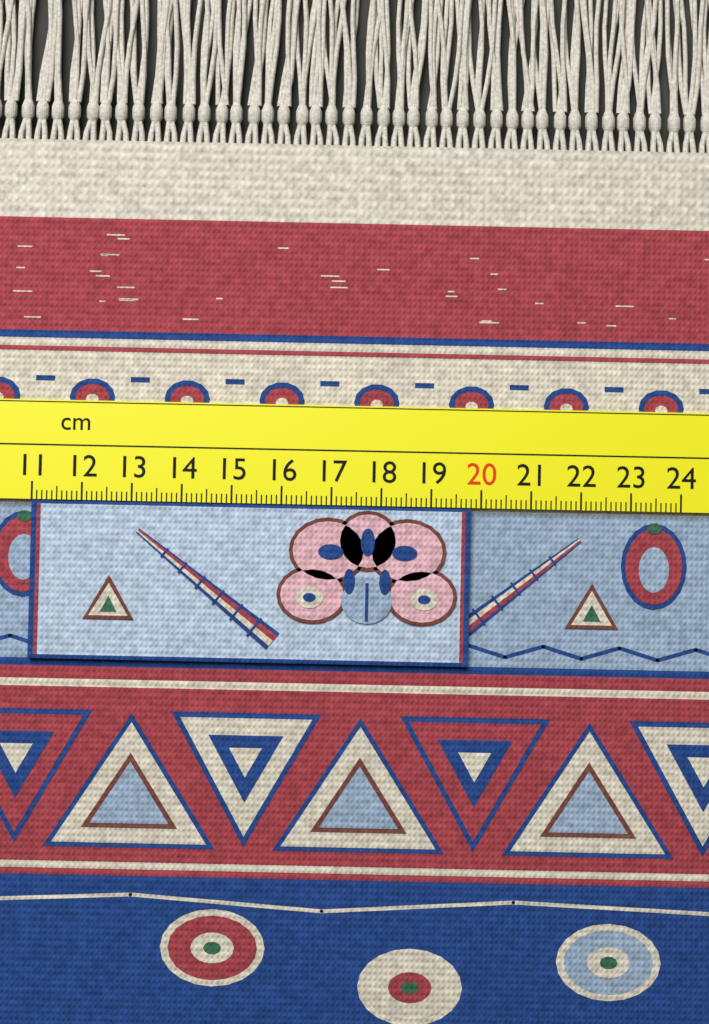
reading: 19.8 cm
